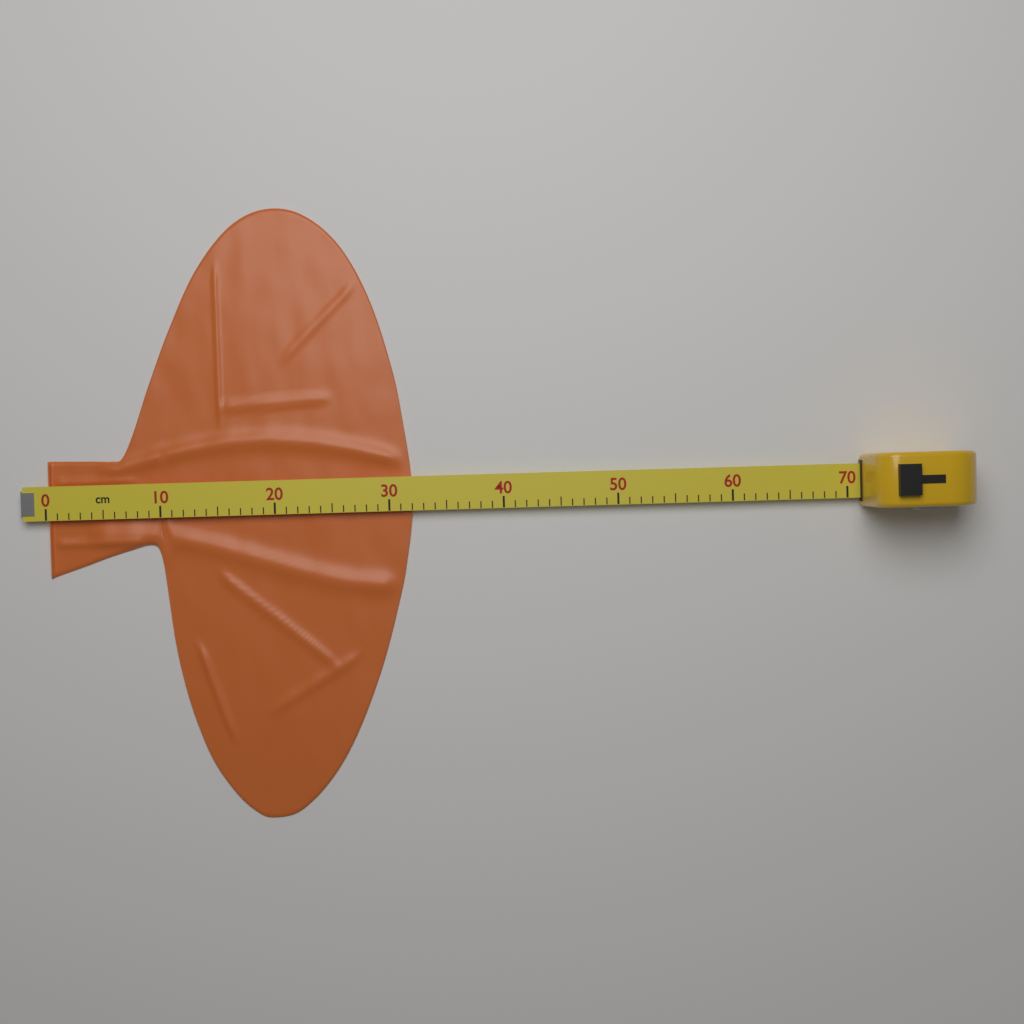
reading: 32 cm
